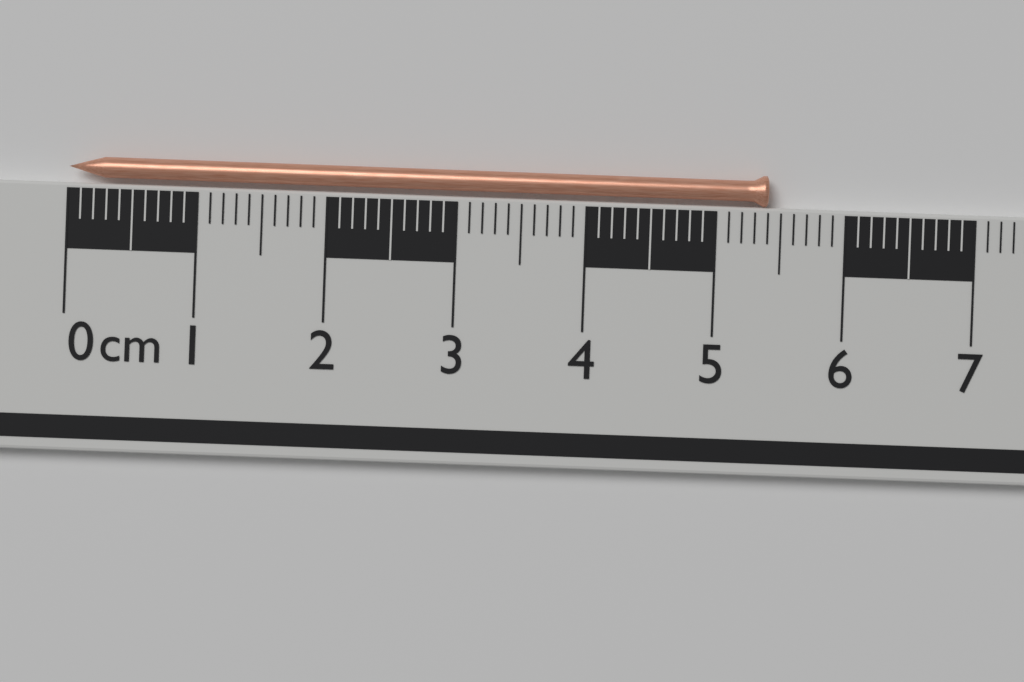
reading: 5.4 cm
